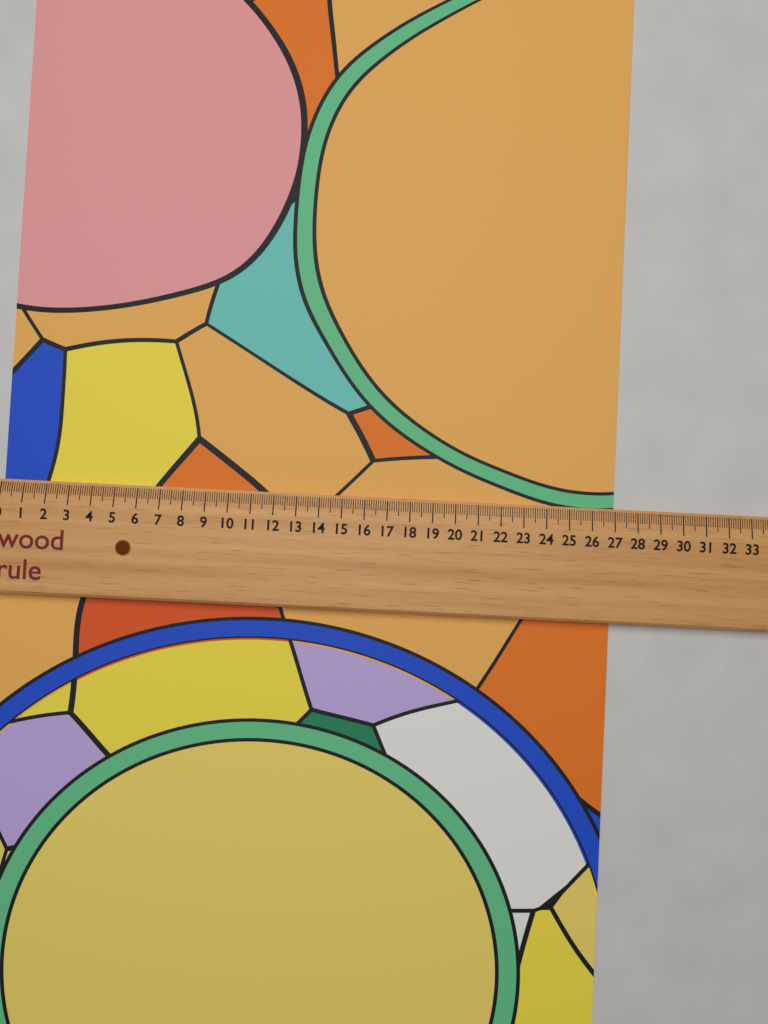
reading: 27.0 (no unit)
